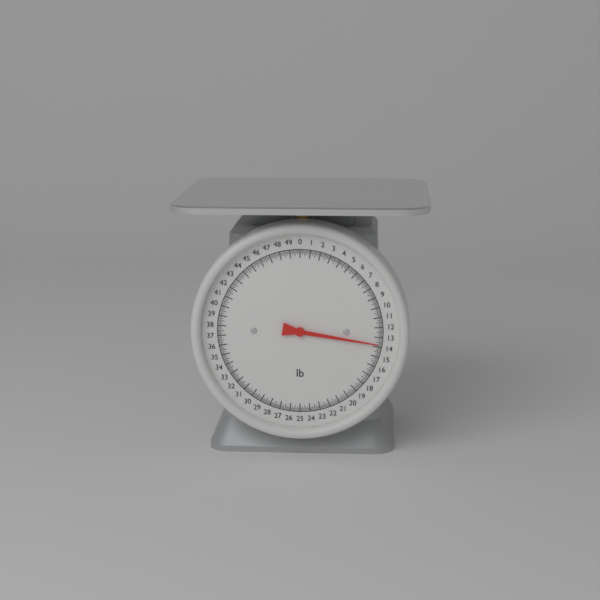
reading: 13.750 lb
